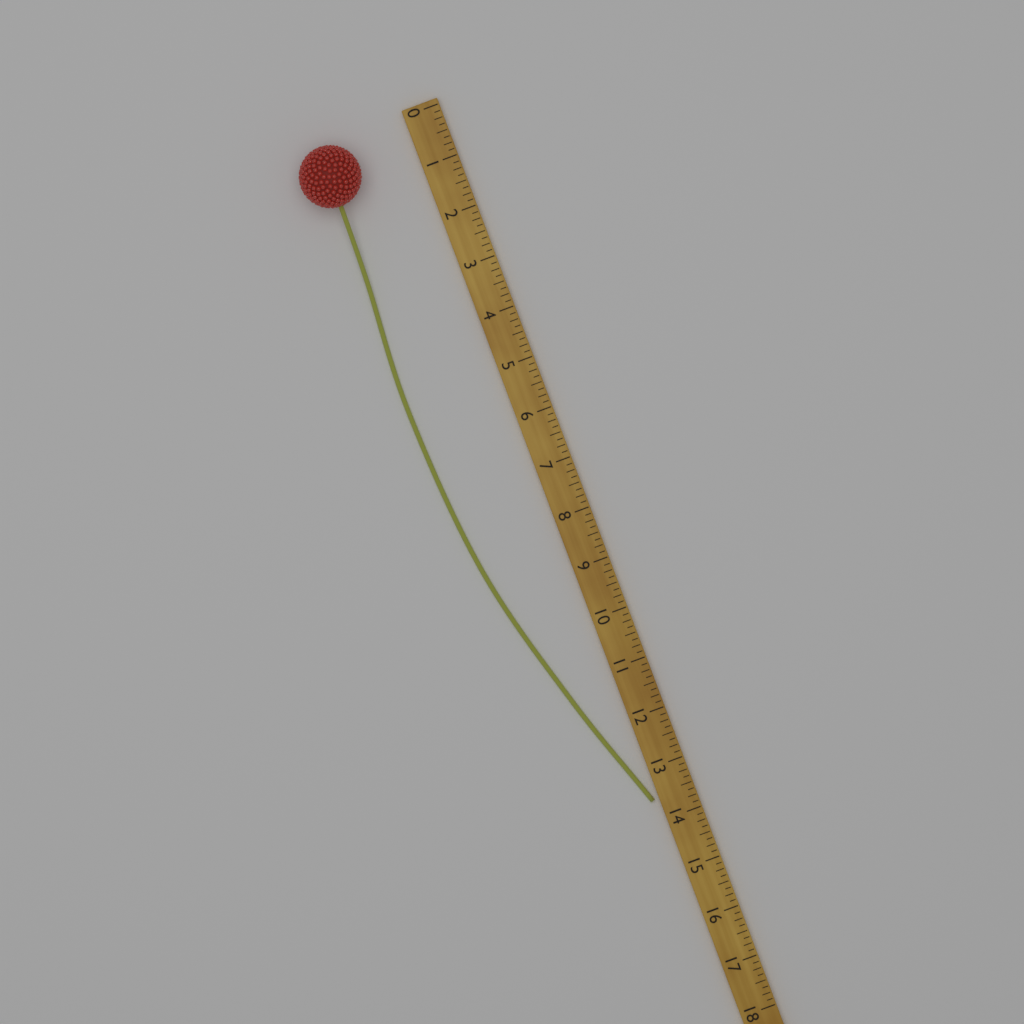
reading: 13.625 (no unit)
